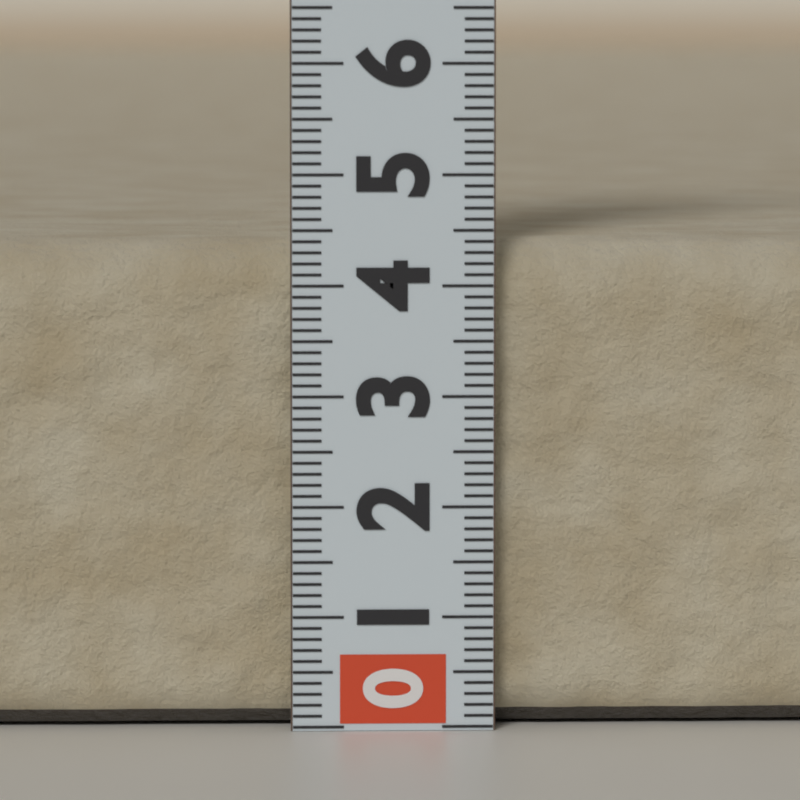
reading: 4.4 (no unit)
